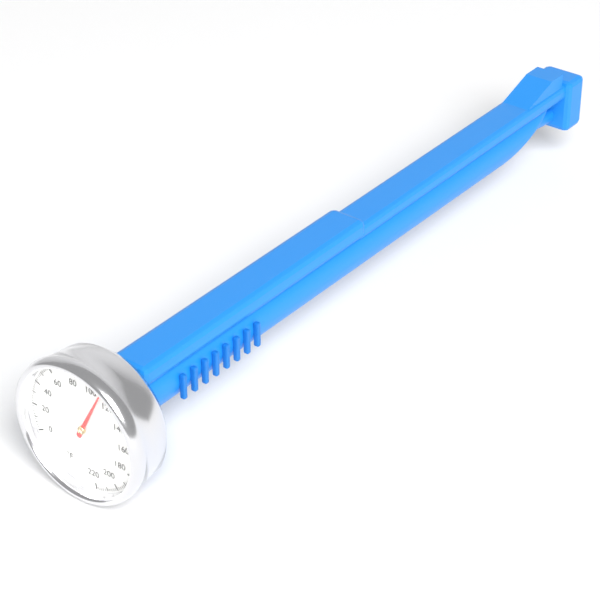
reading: 110 °F
